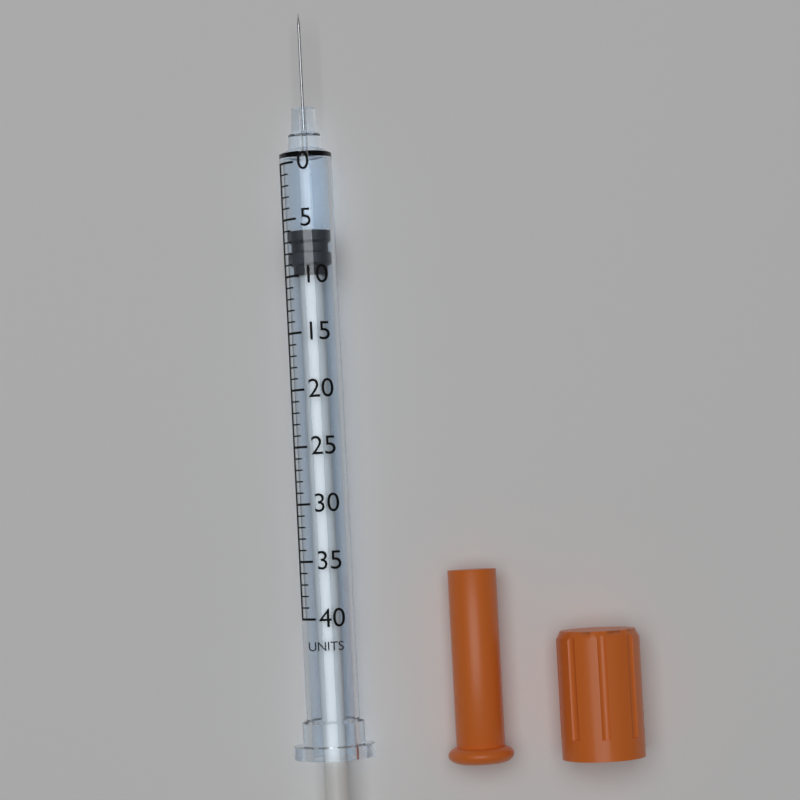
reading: 6 units
